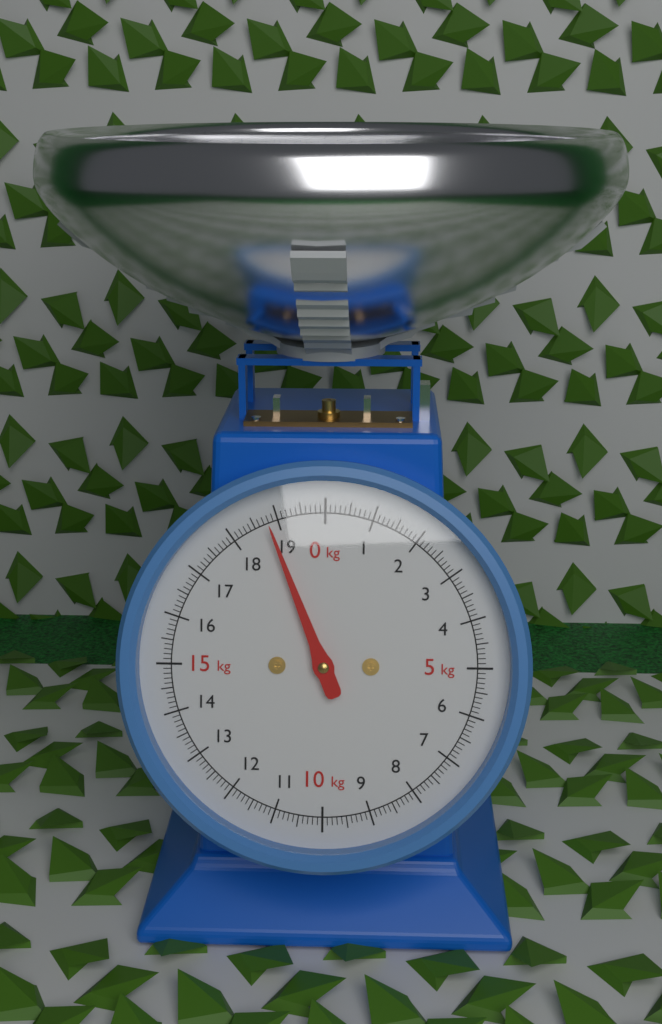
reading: 18.8 kg
